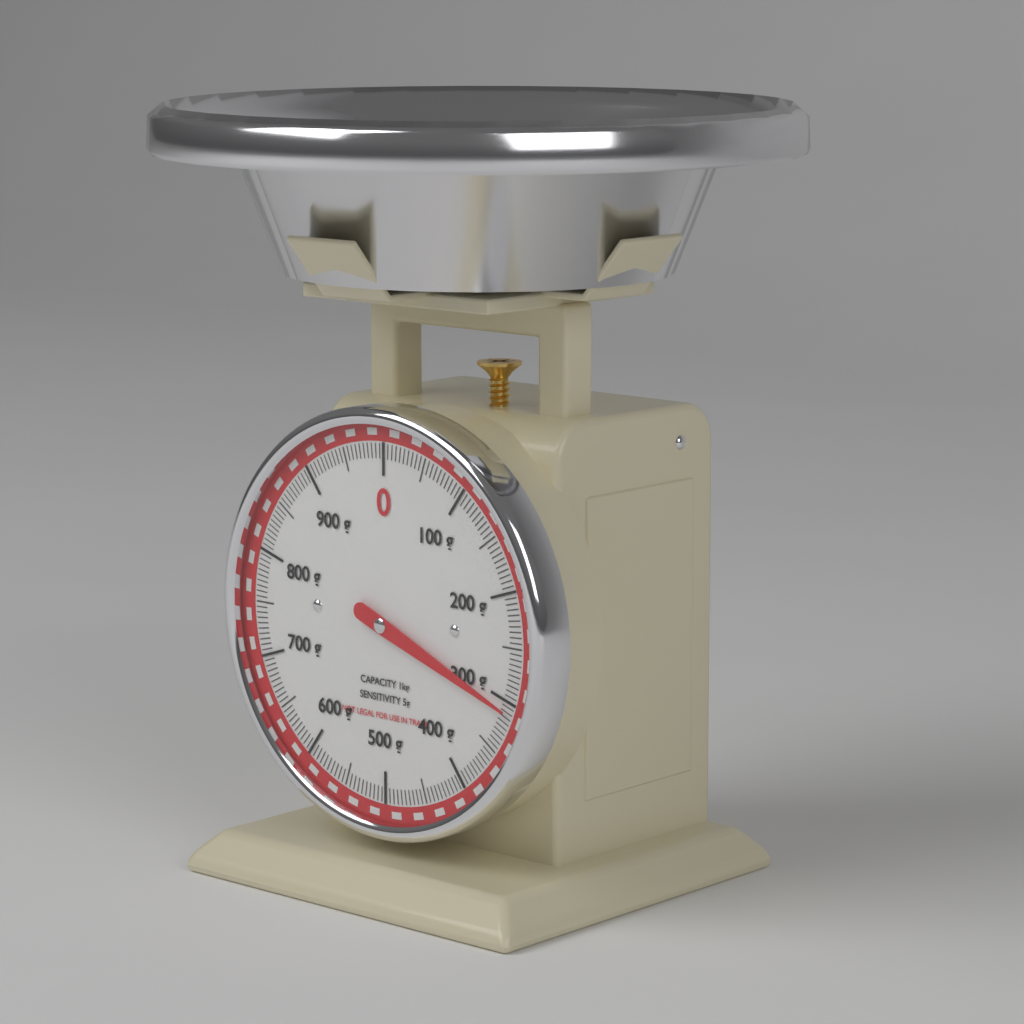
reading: 310 g
